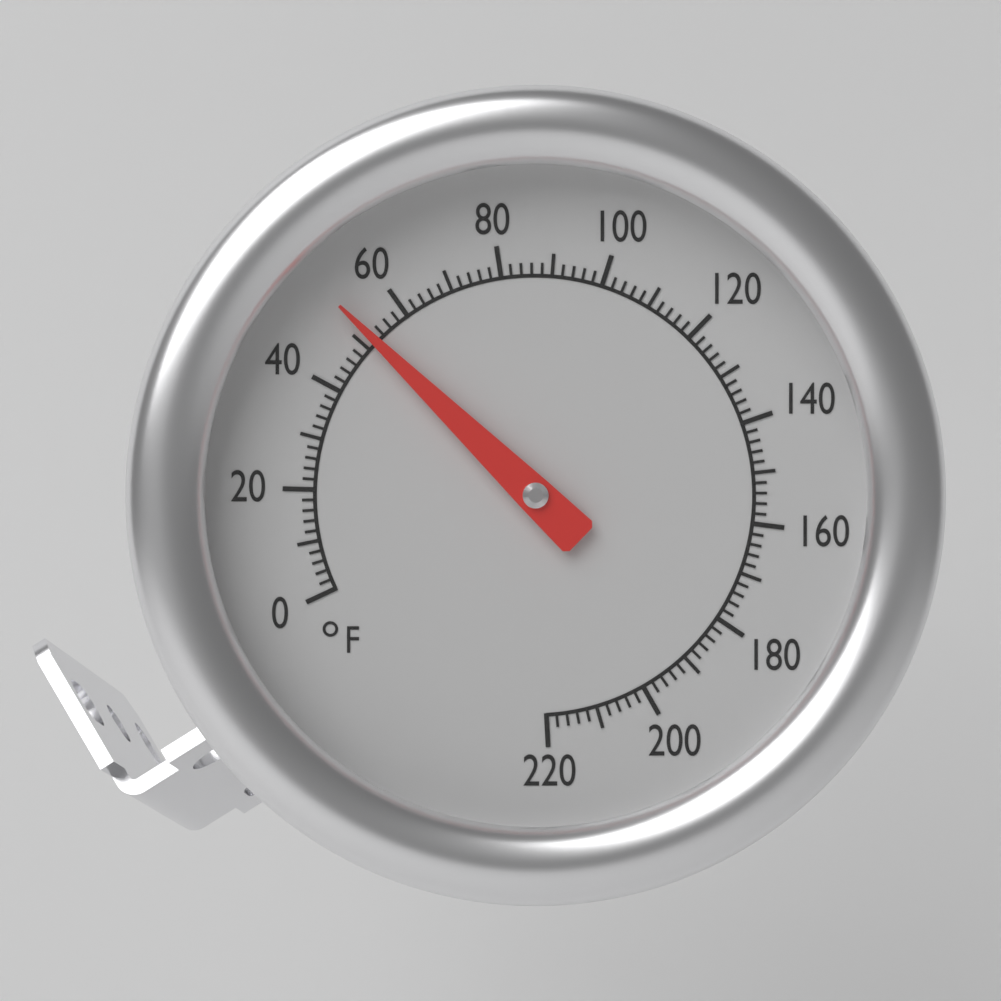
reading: 52 °F
